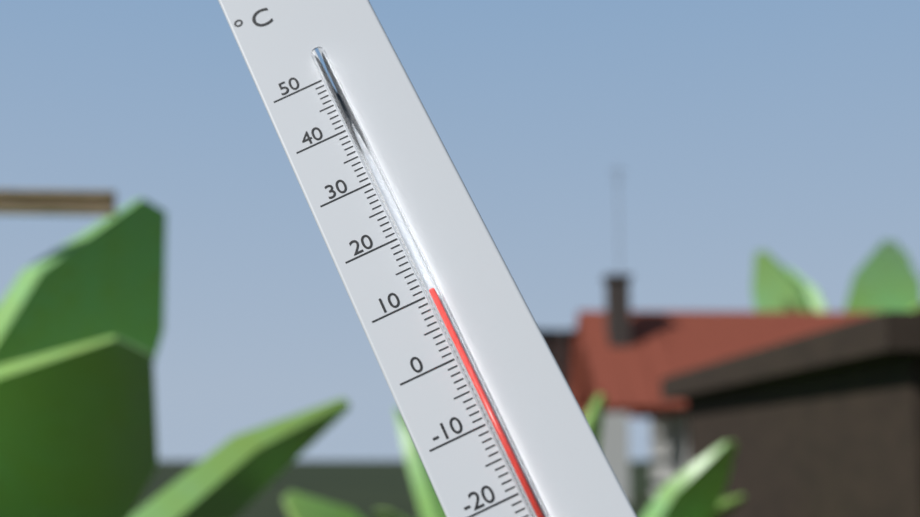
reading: 10 °C
